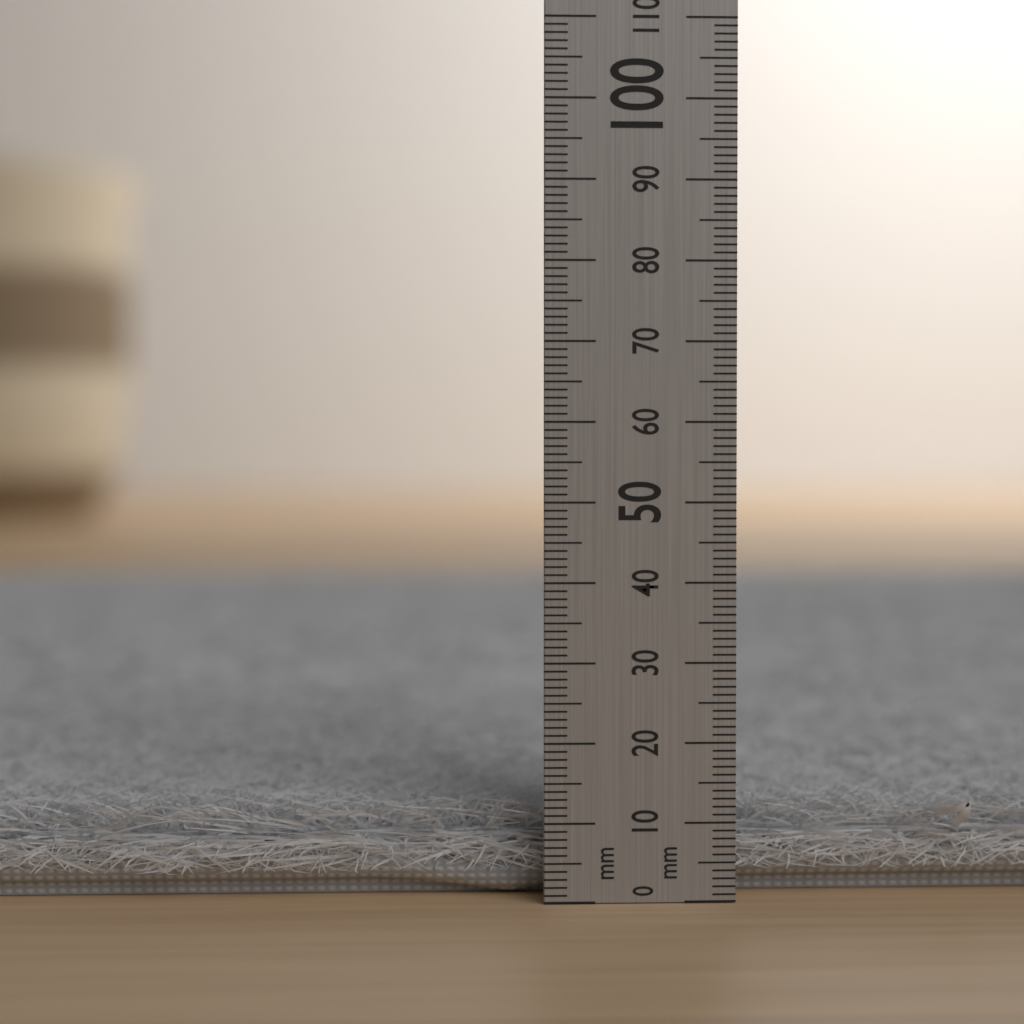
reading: 12 mm
